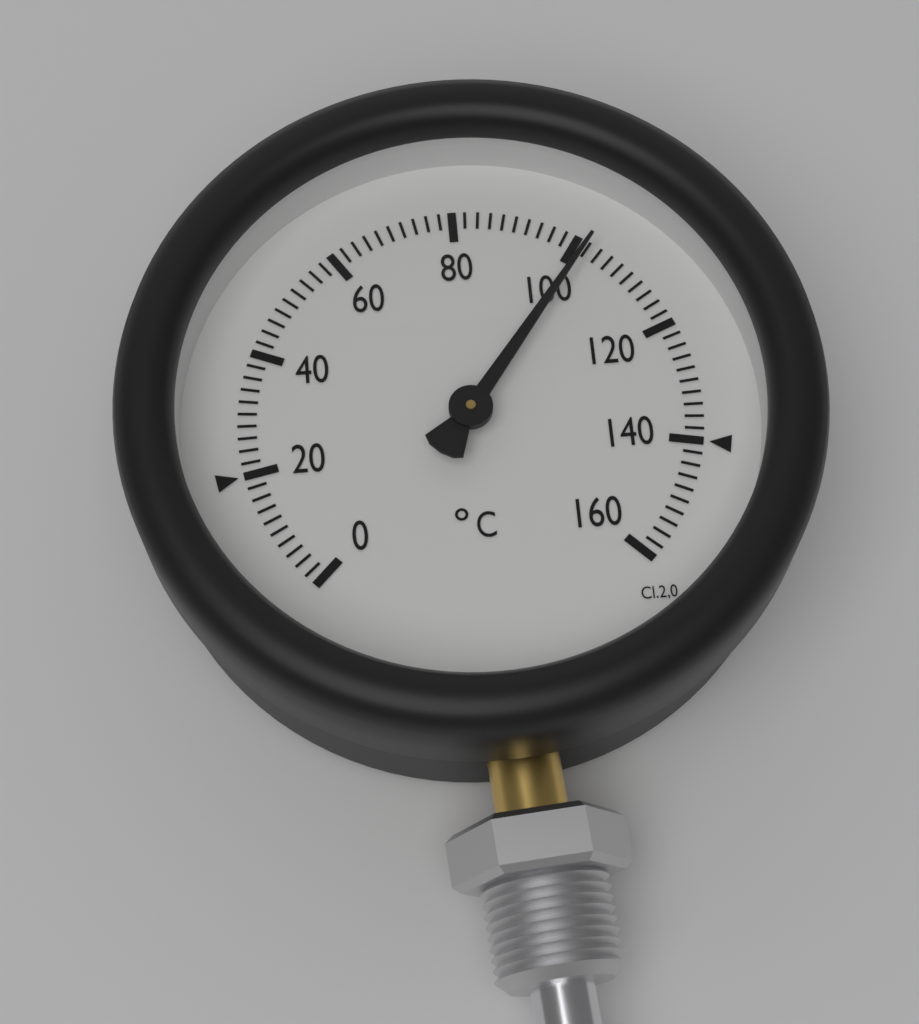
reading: 102 °C
